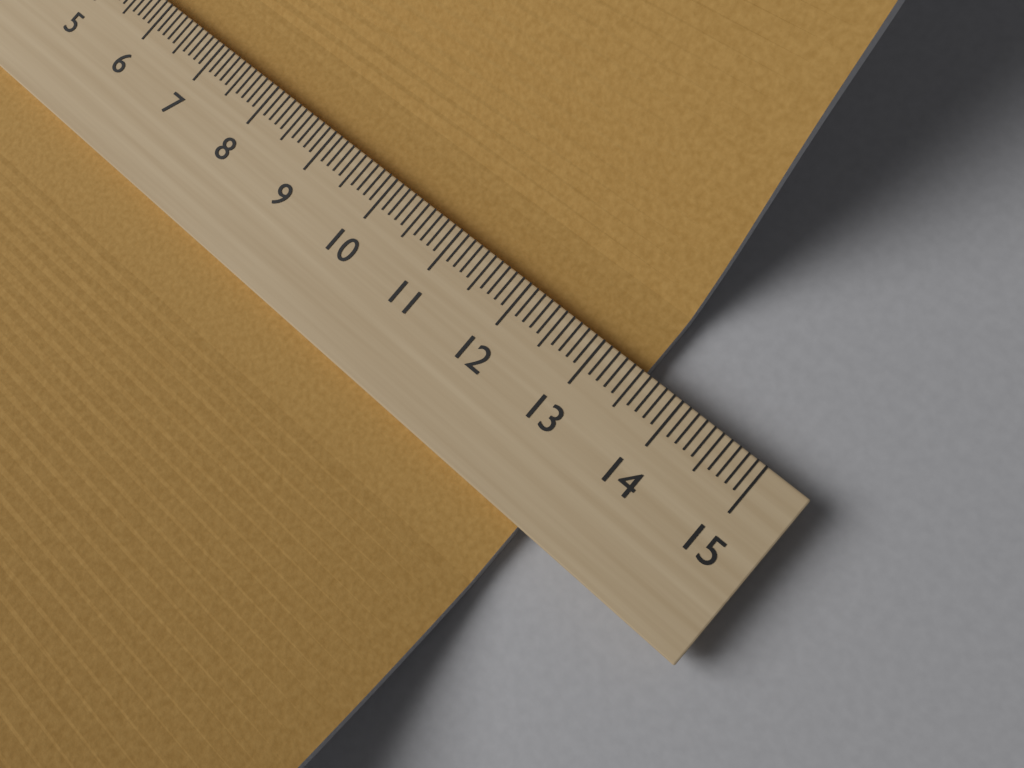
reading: 13.5 (no unit)
